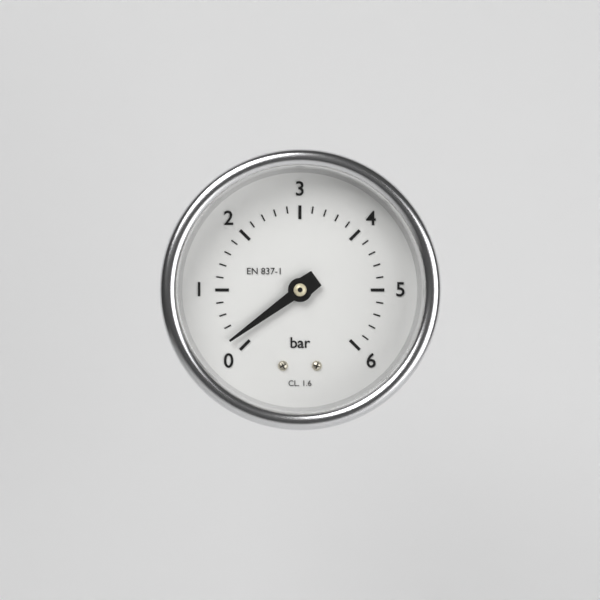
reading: 0.2 bar
